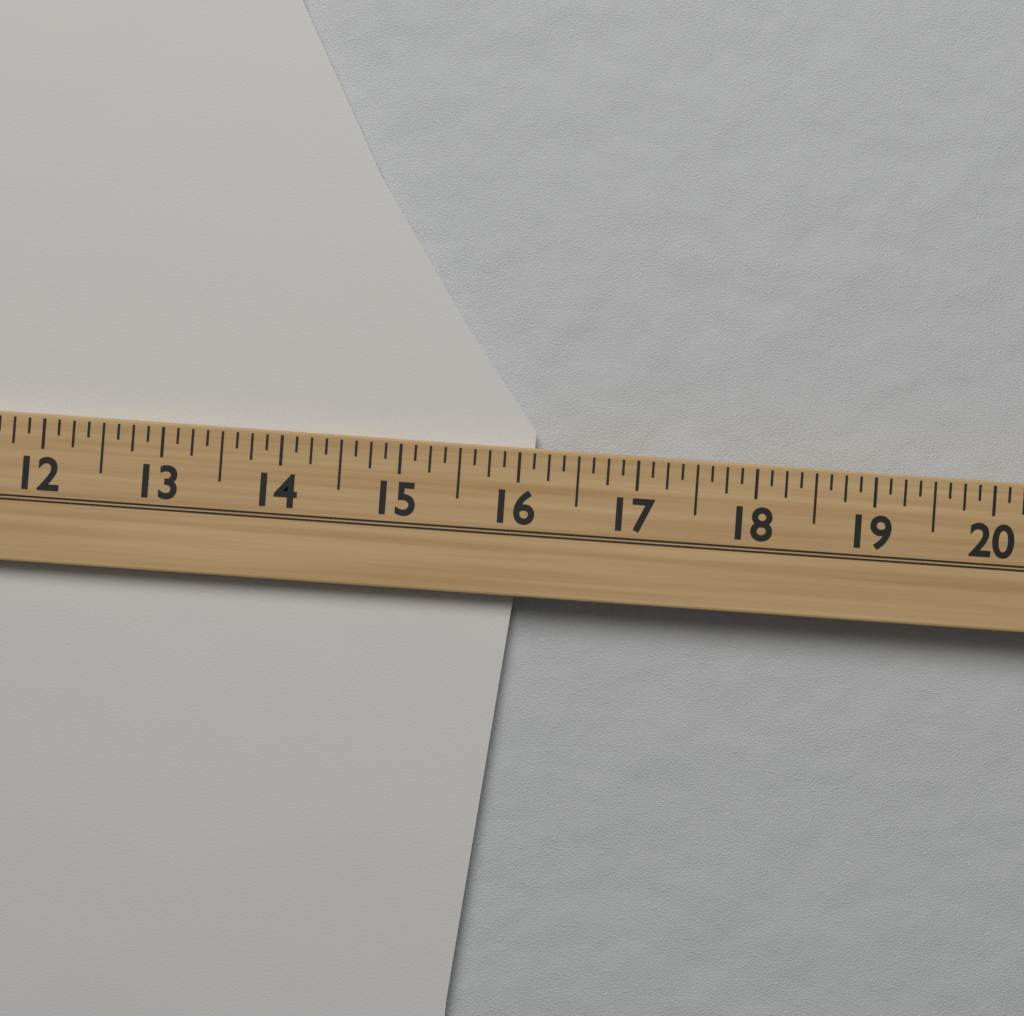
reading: 16.125 (no unit)
